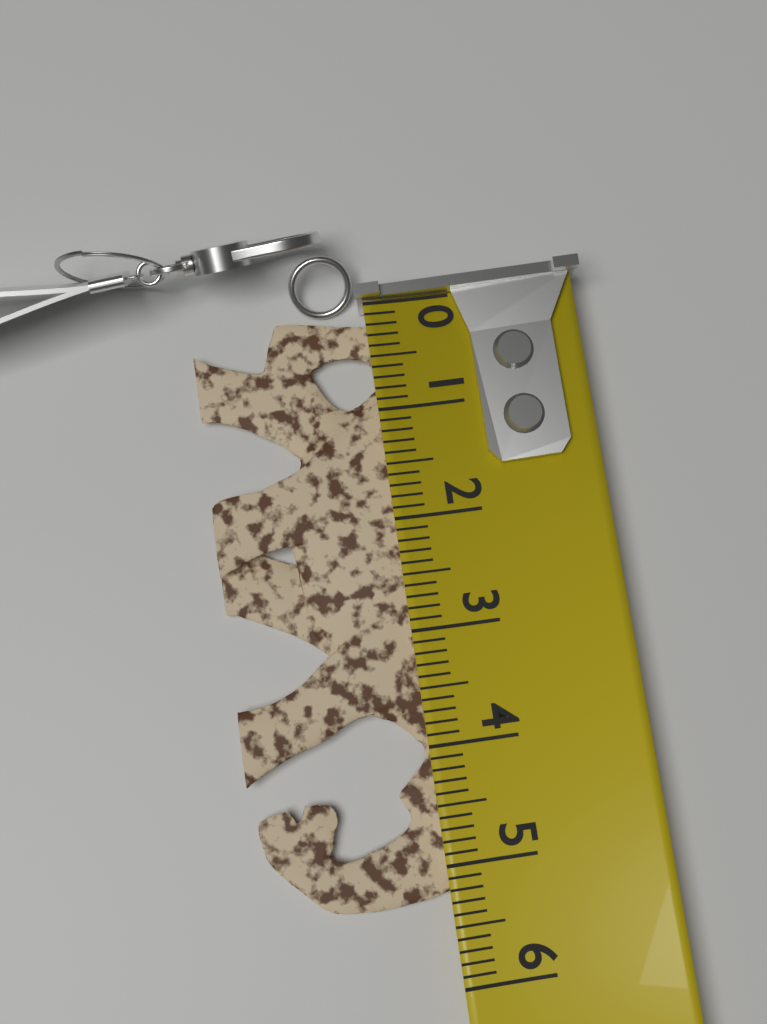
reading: 5.3 (no unit)
